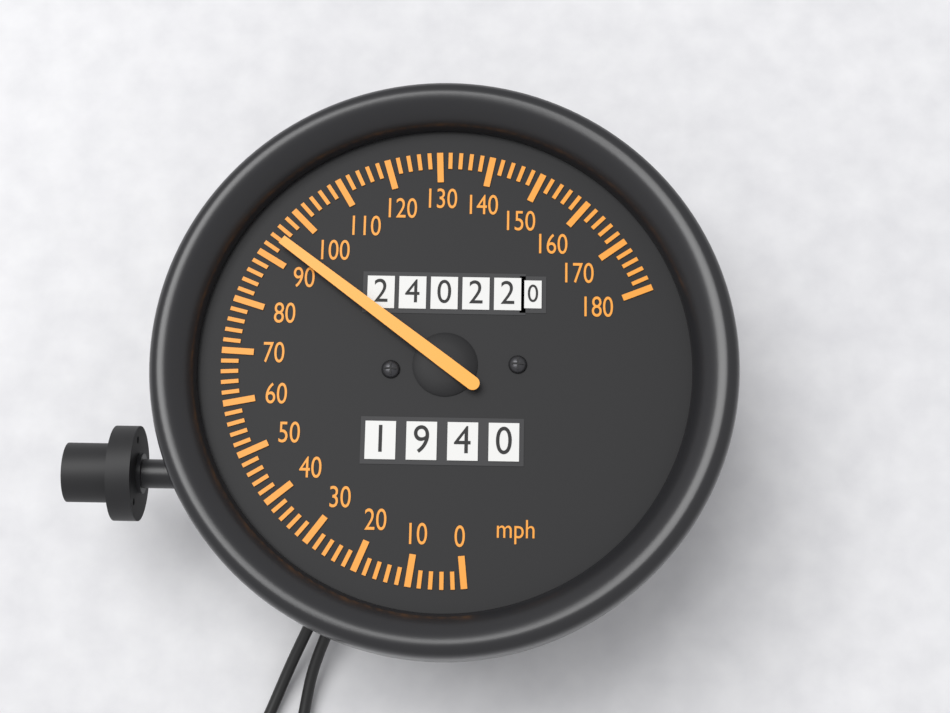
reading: 94 mph
